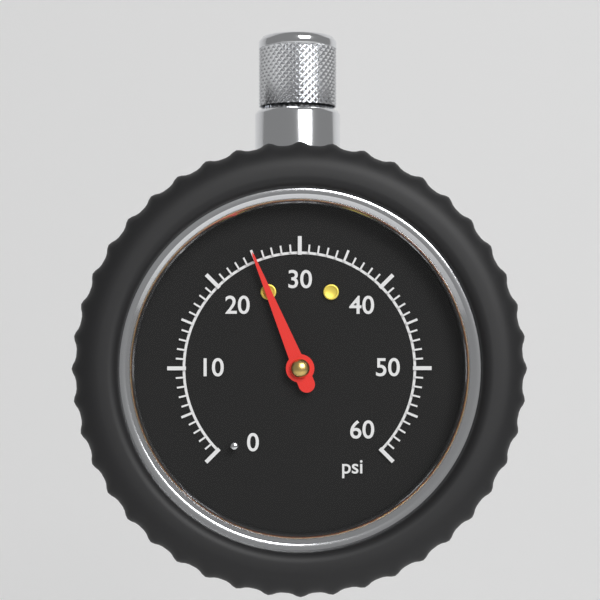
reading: 25 psi
